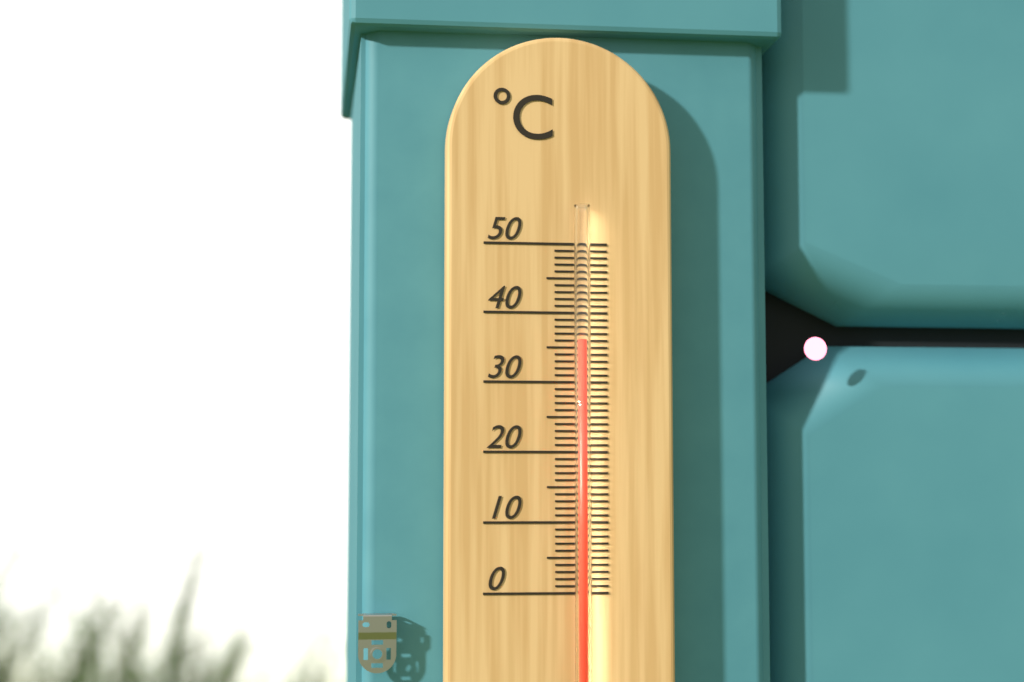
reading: 36 °C
